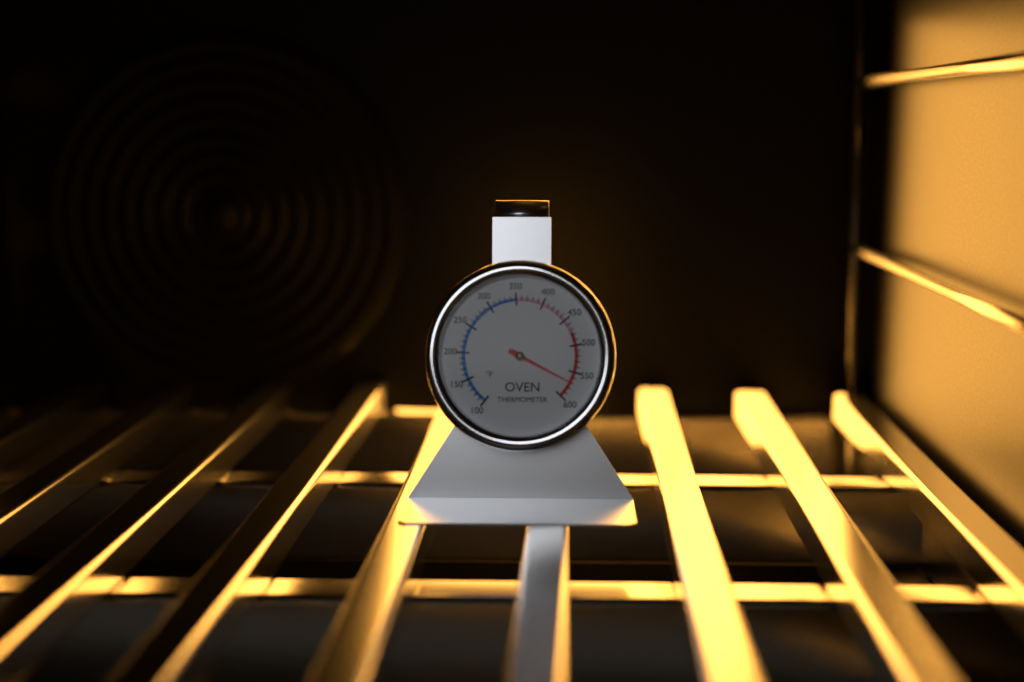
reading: 570 °F
